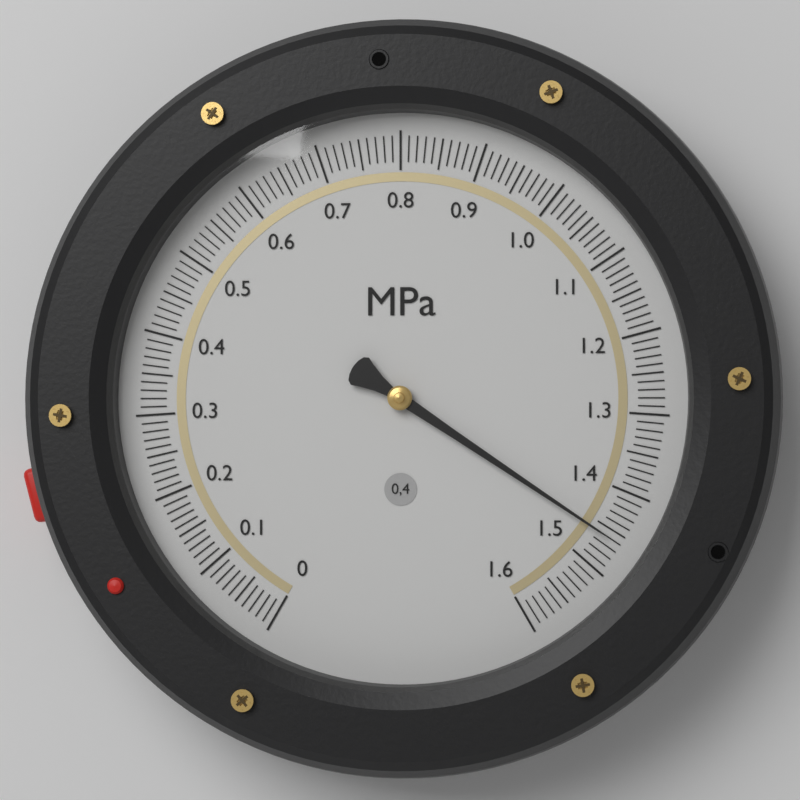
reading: 1.46 MPa
